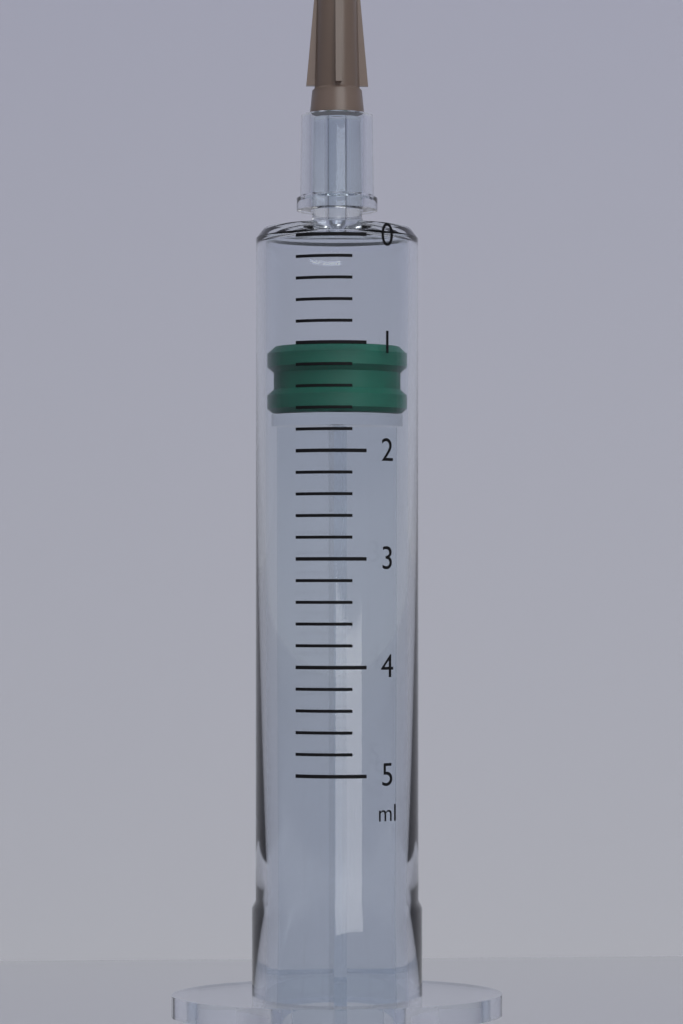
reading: 1.0 ml
